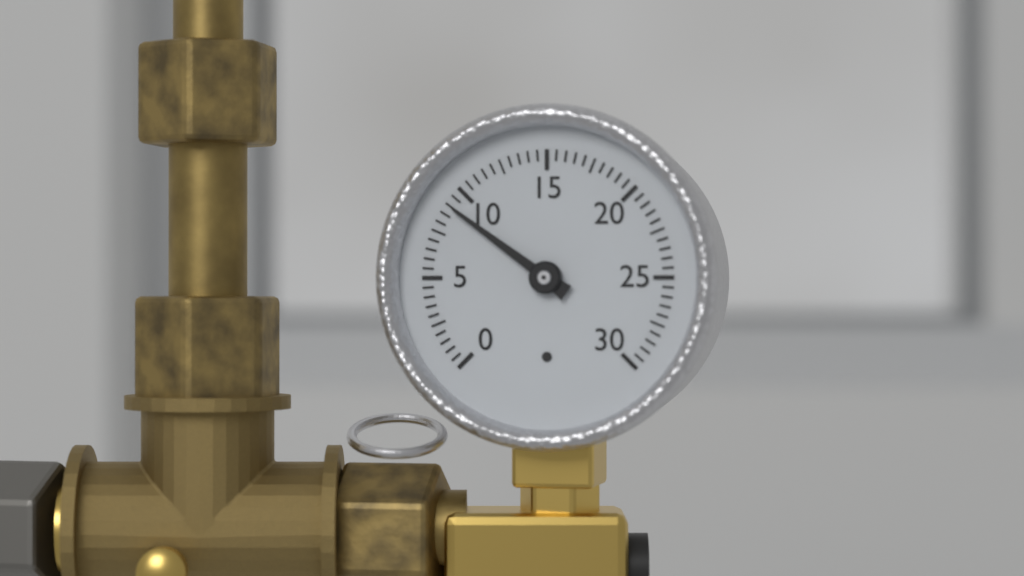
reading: 9.0 (no unit)
